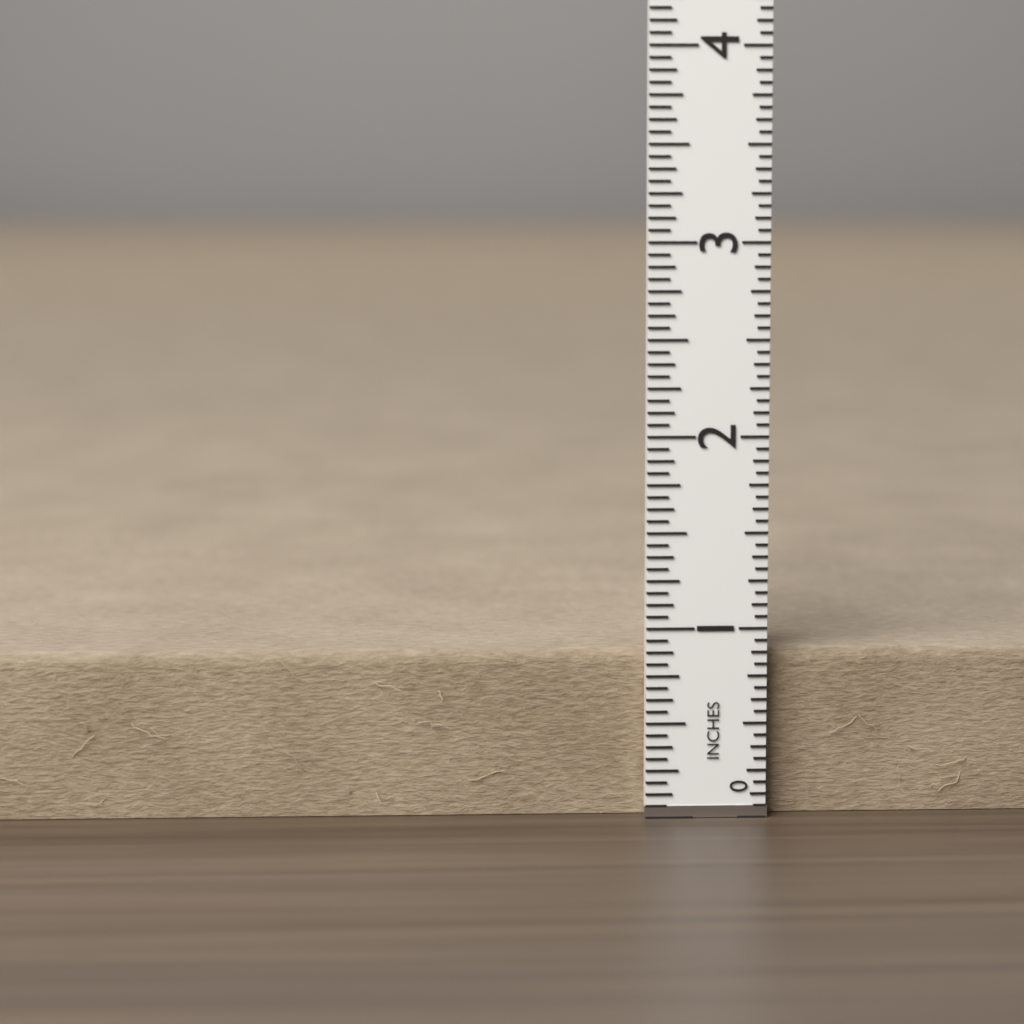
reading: 0.8750 in
